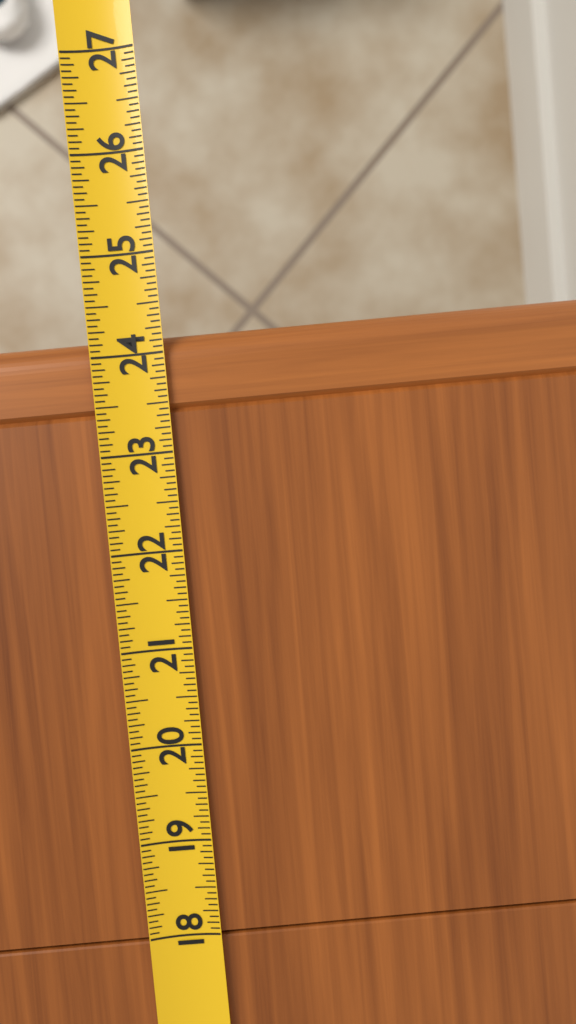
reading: 24.1875 (no unit)
